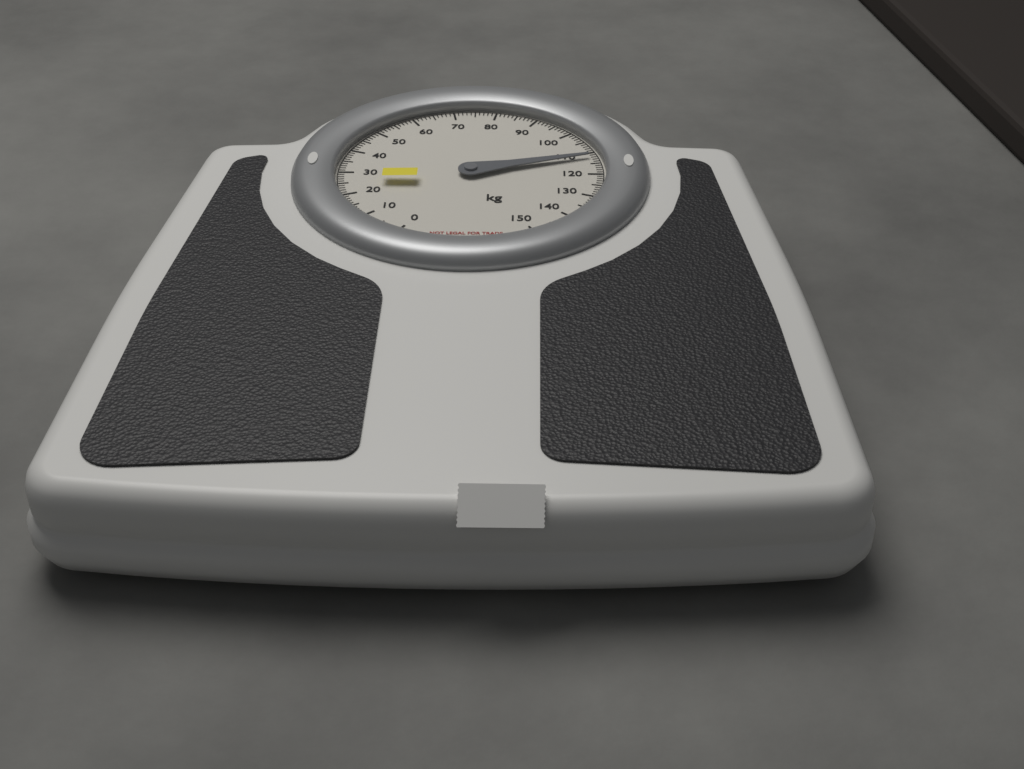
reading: 112 kg
